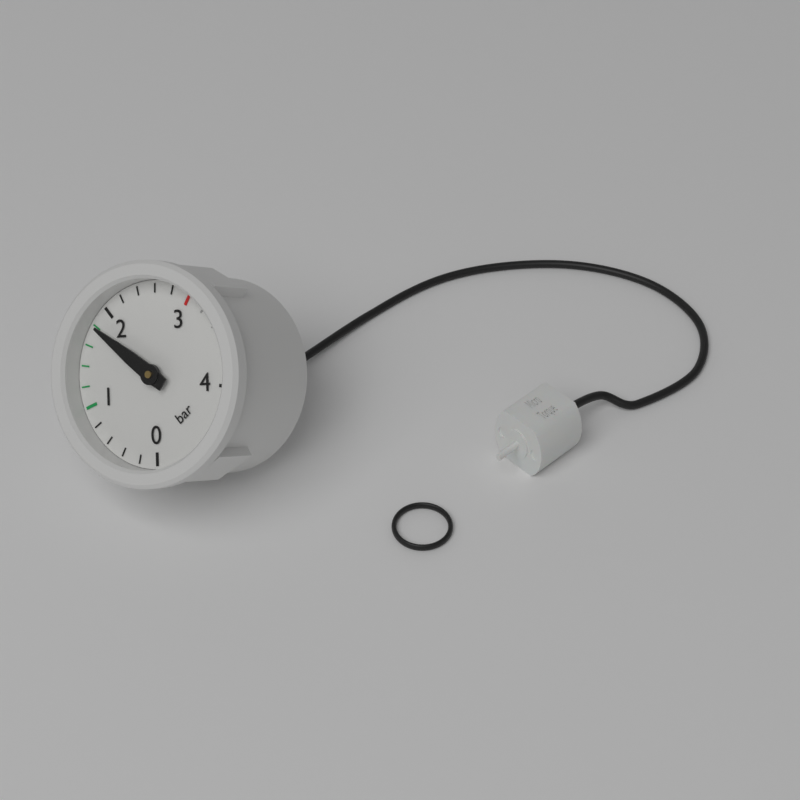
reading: 1.8 bar
